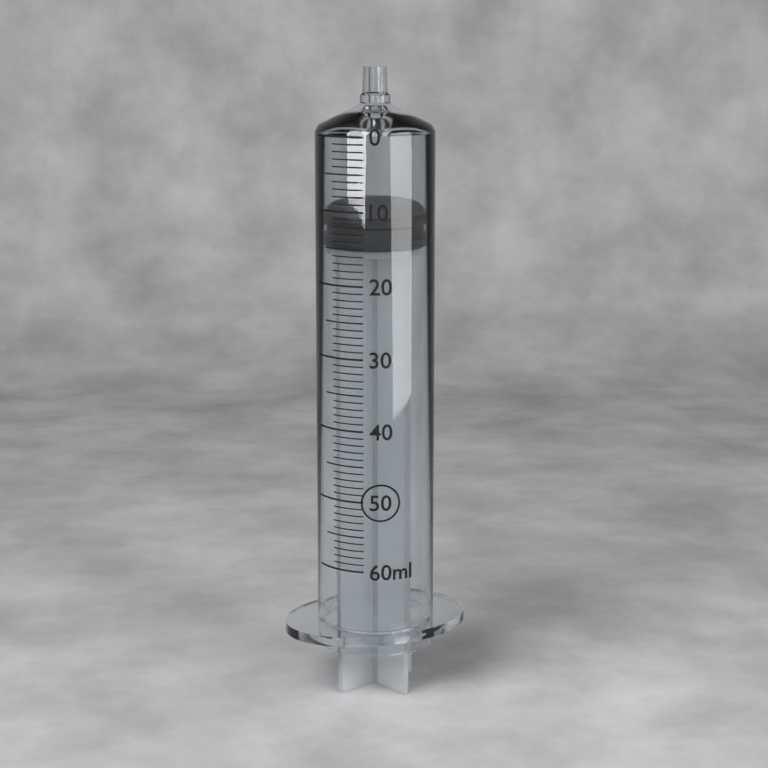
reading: 11 ml
